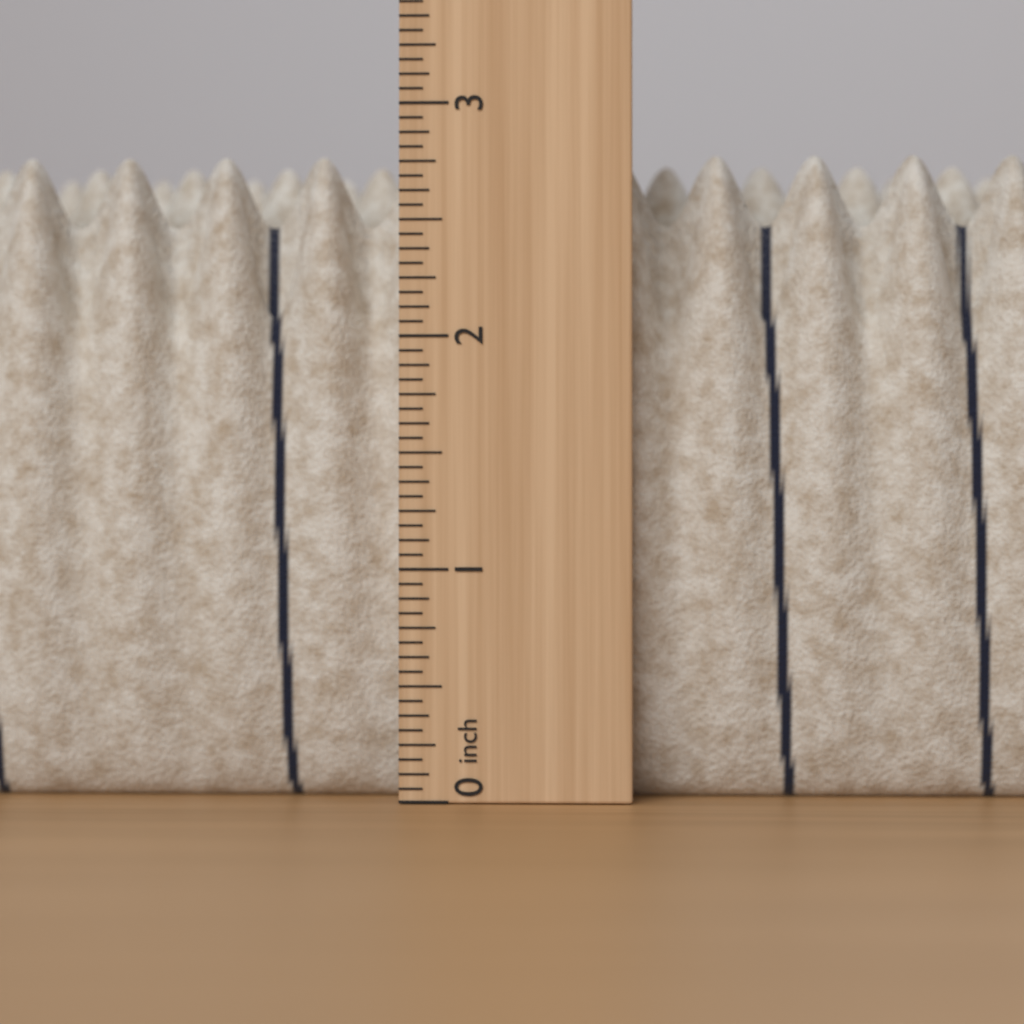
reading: 2.8125 in
